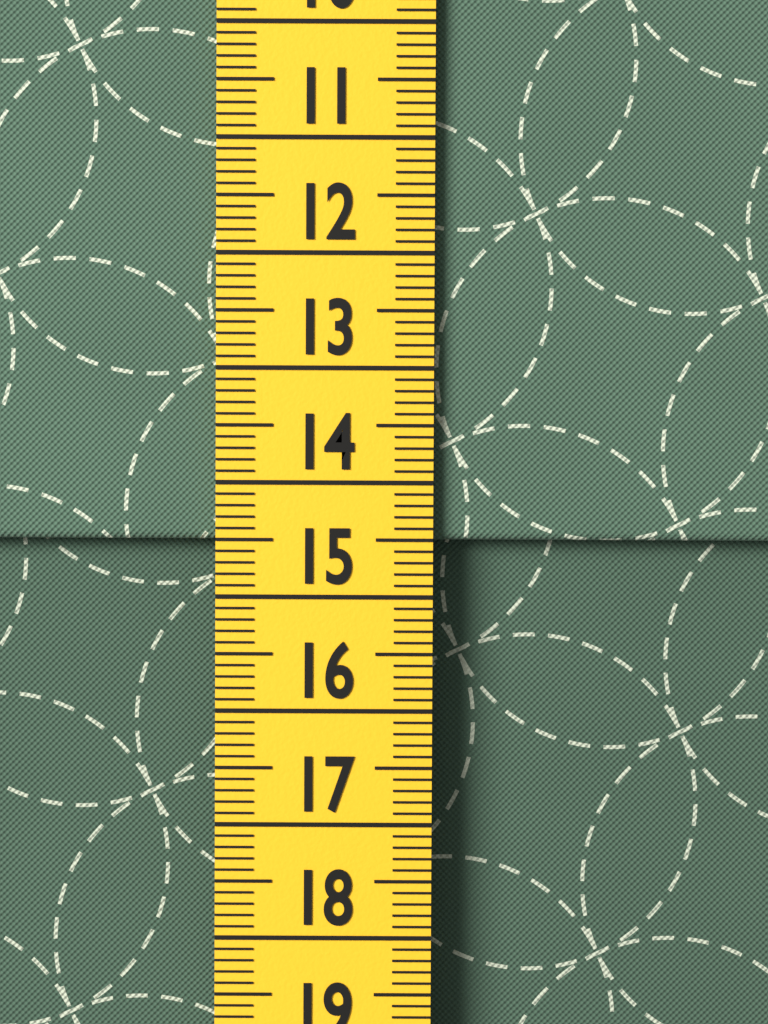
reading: 14.5 cm
